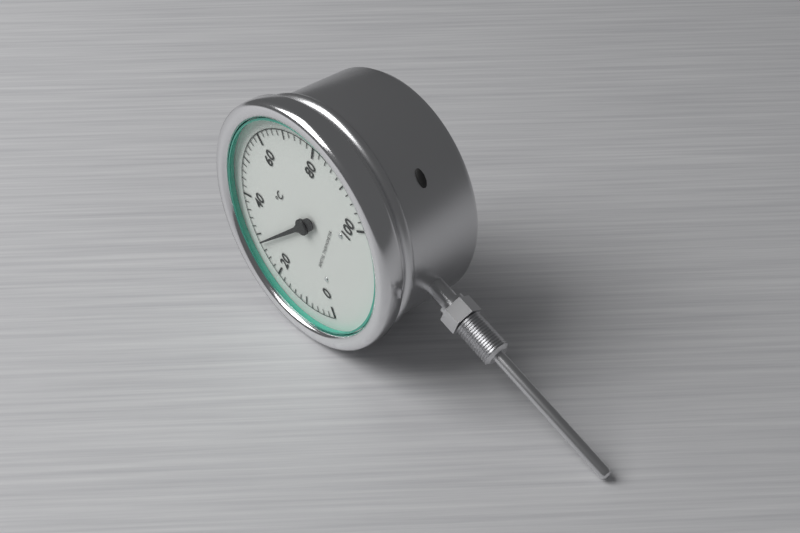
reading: 28 °C
